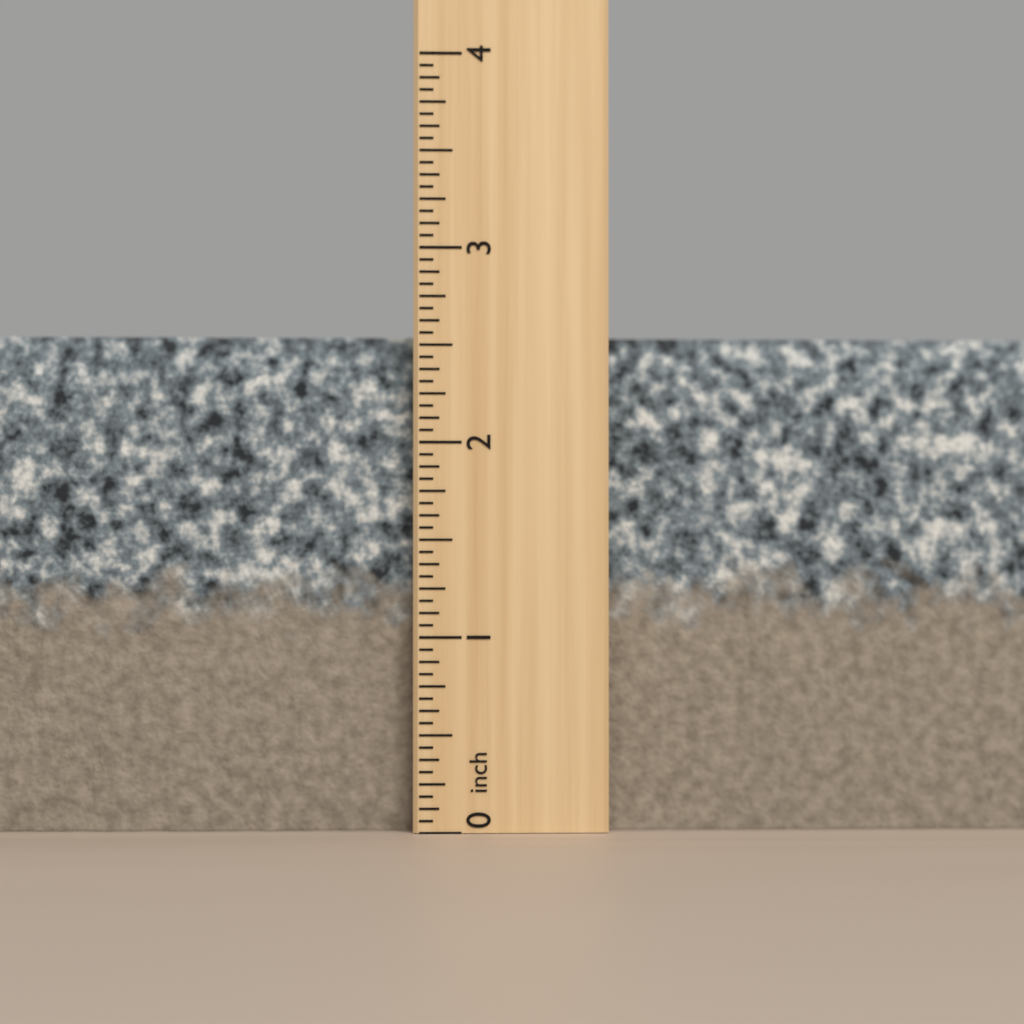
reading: 2.5625 inch
